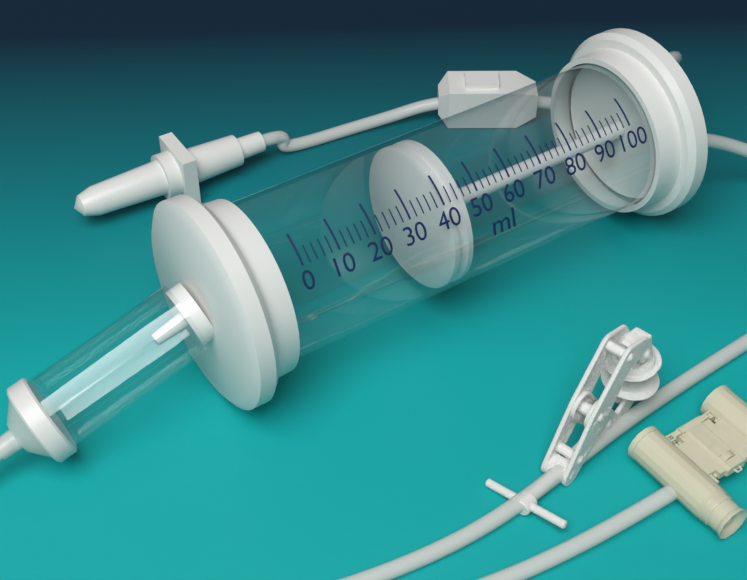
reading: 40 ml
